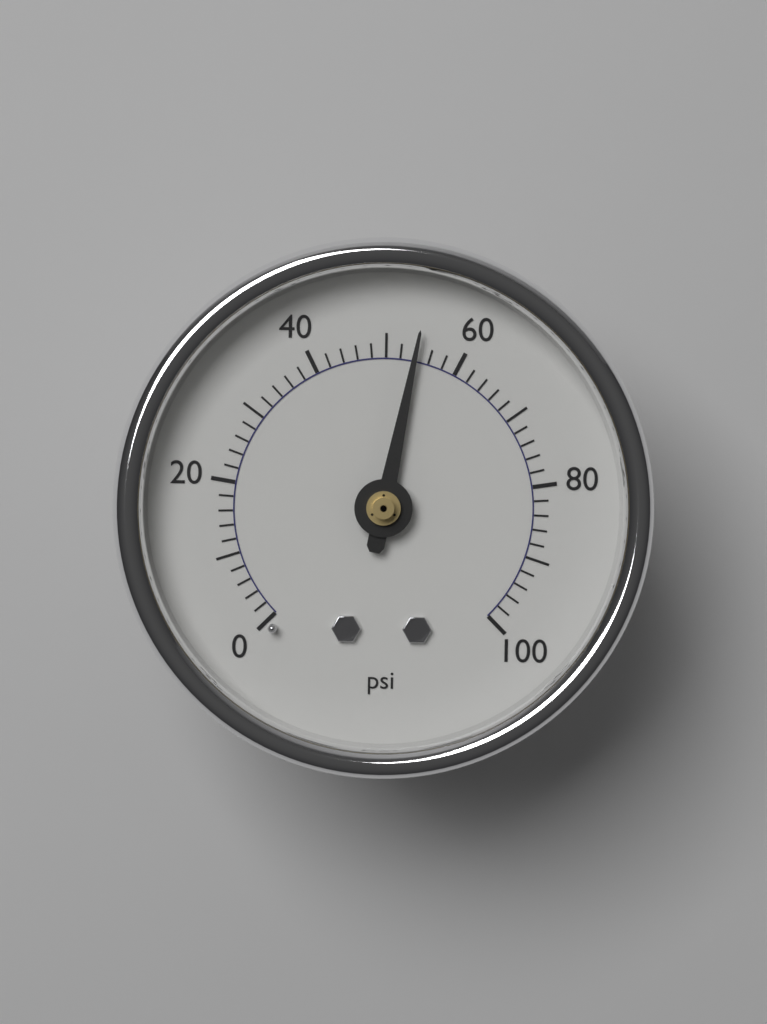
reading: 54 psi
